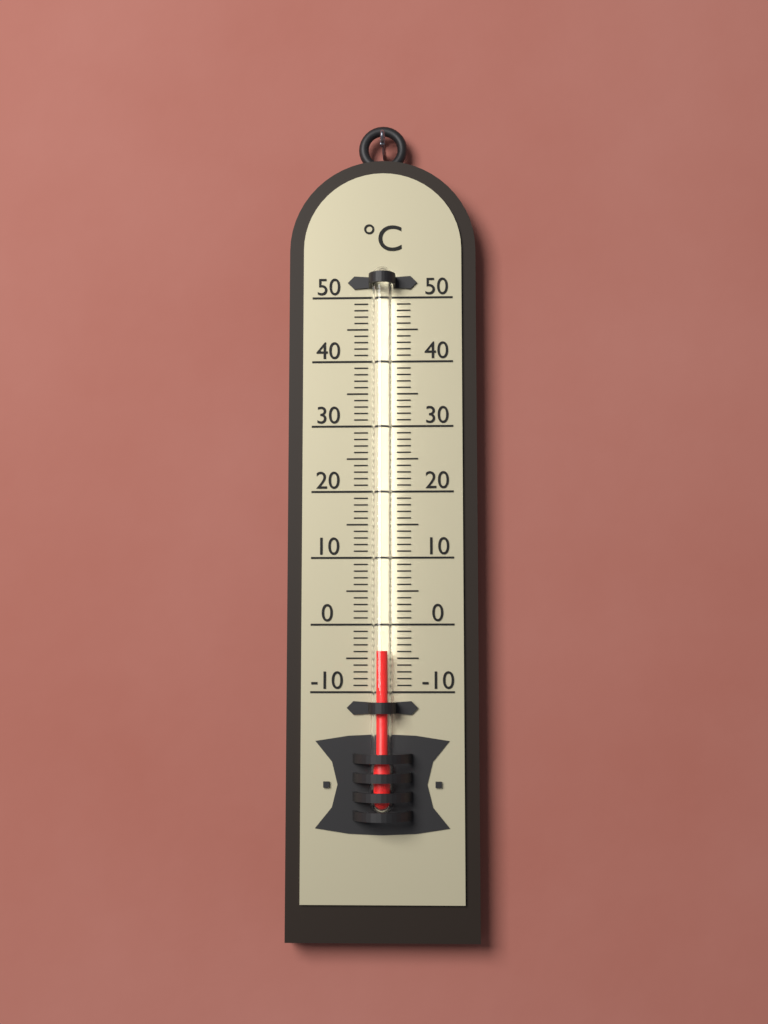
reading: -4 °C
